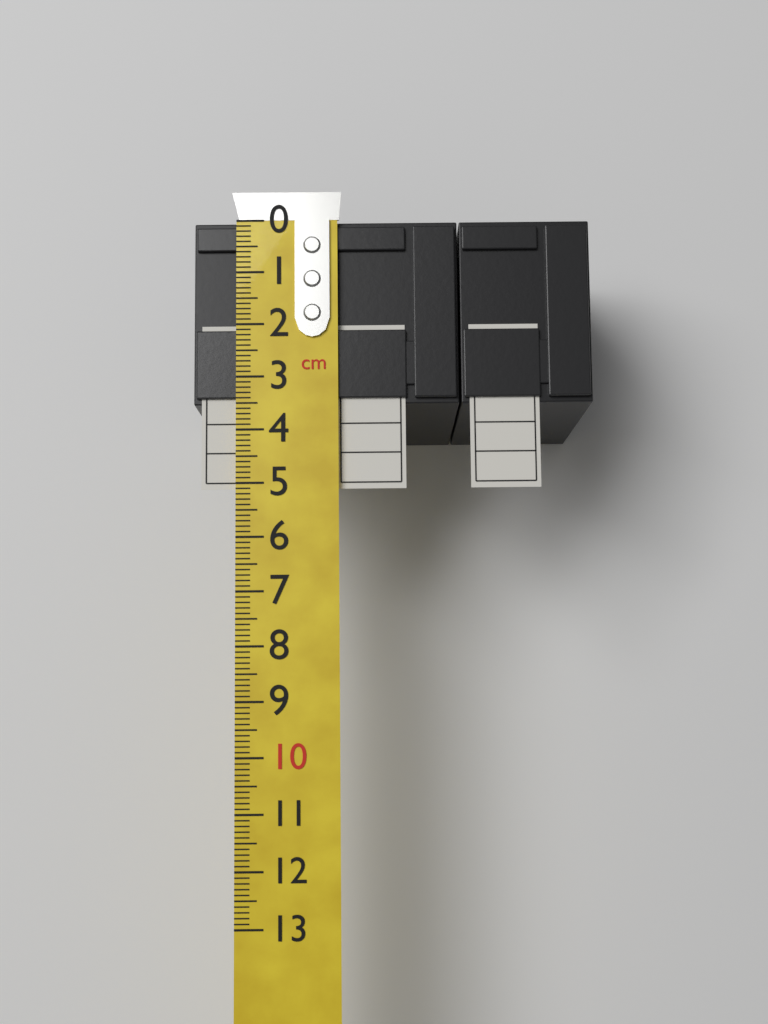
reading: 3.5 cm
